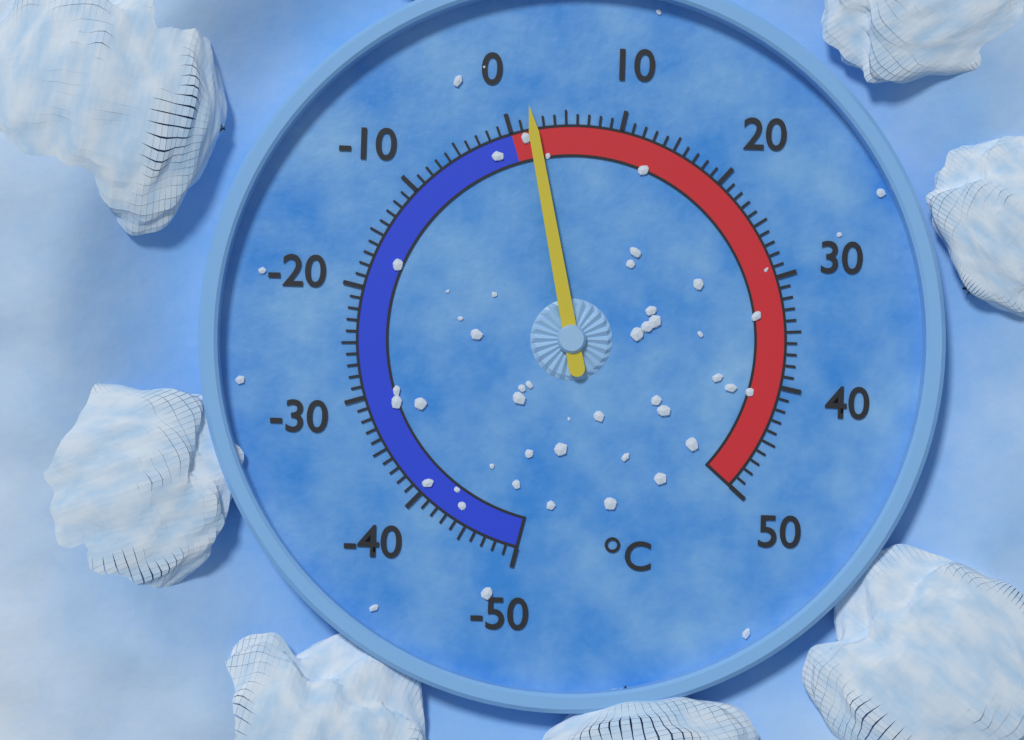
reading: 2 °C
